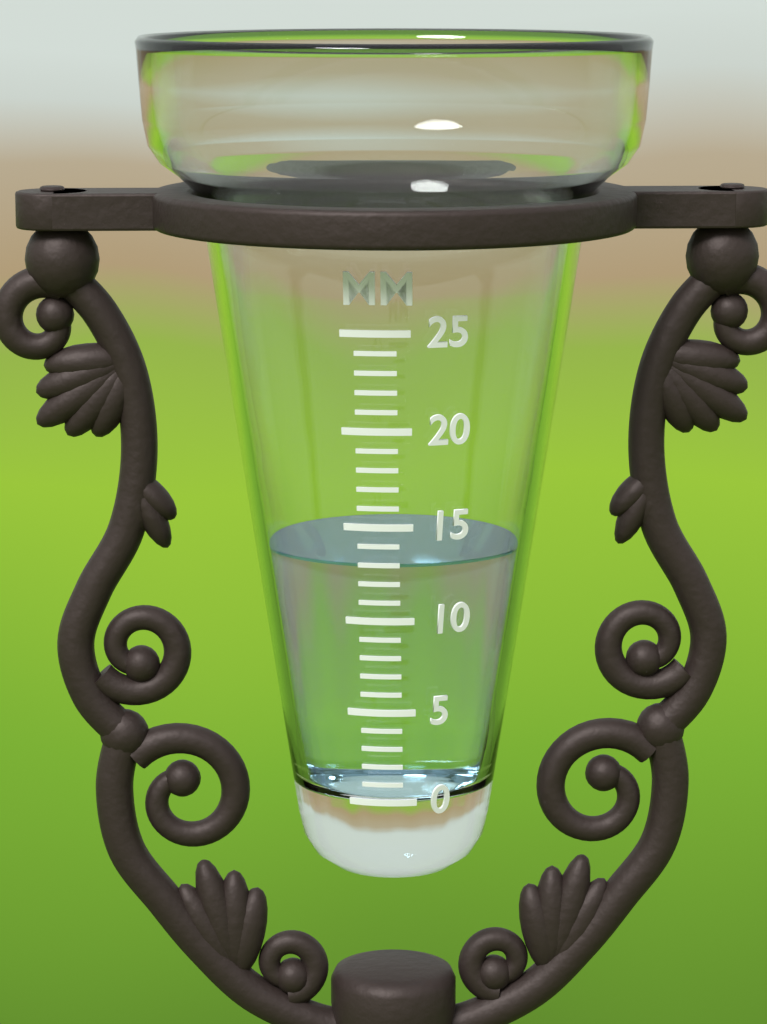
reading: 13 mm
